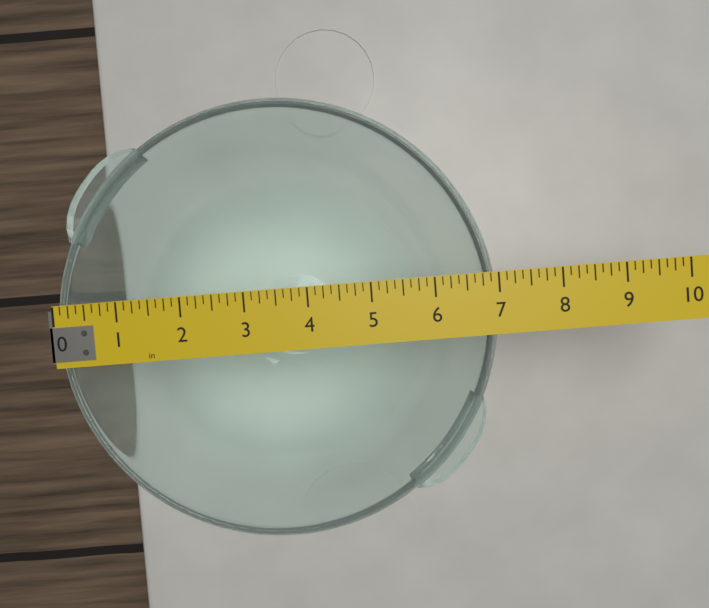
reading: 7.000 in
